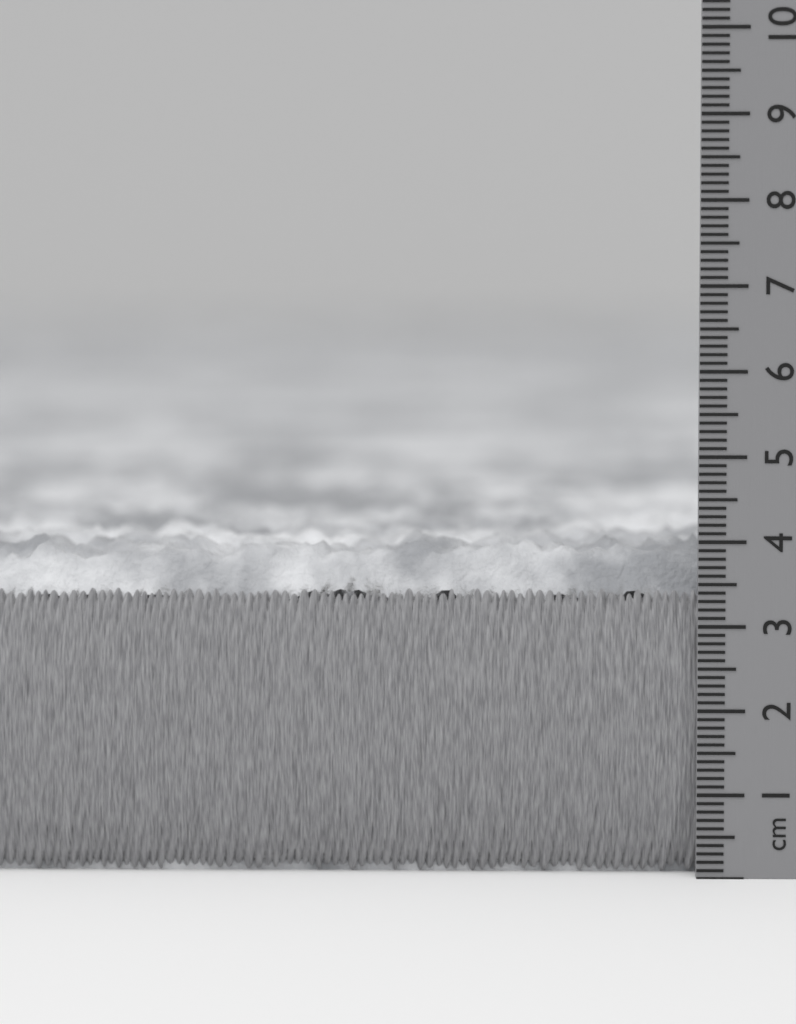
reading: 4.0 cm
